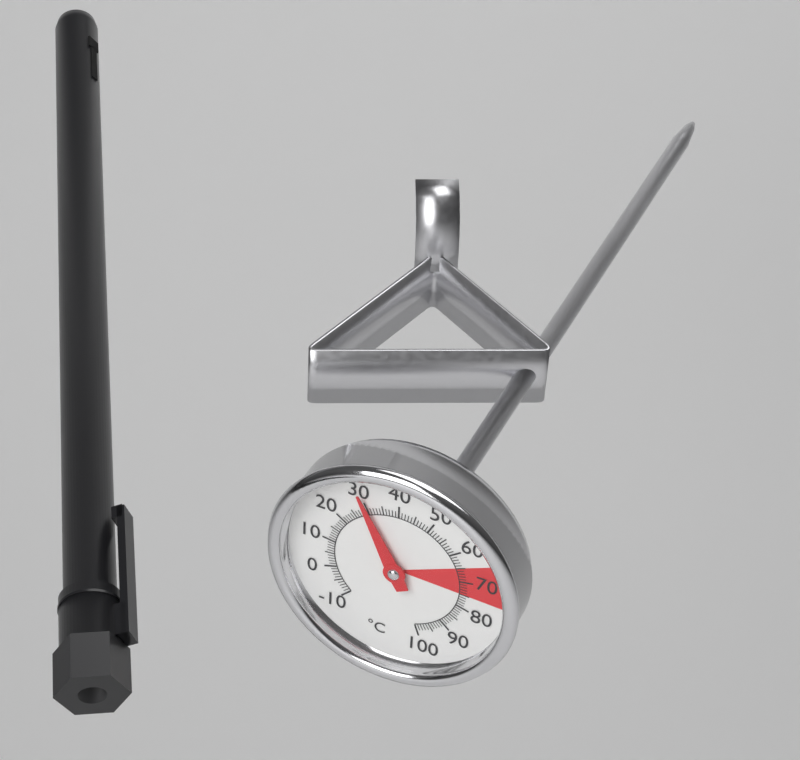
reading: 30 °C
